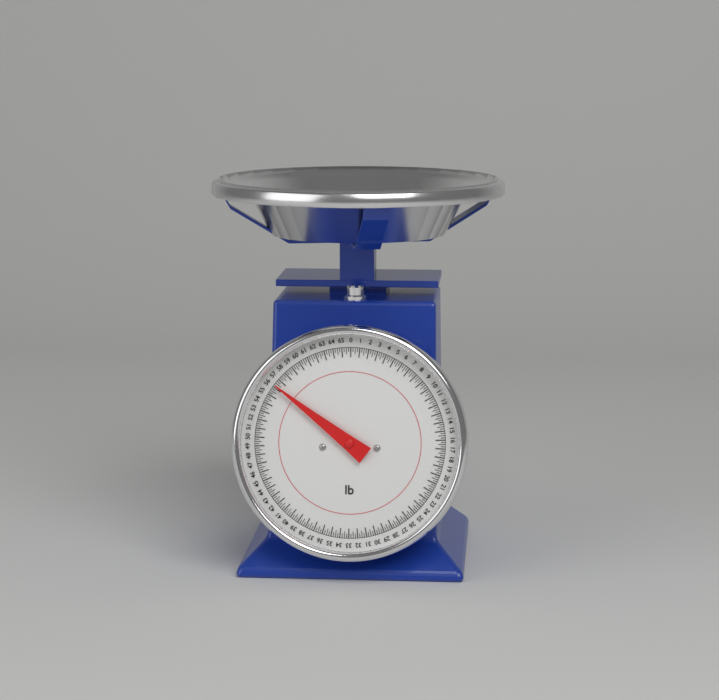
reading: 56.25 lb
